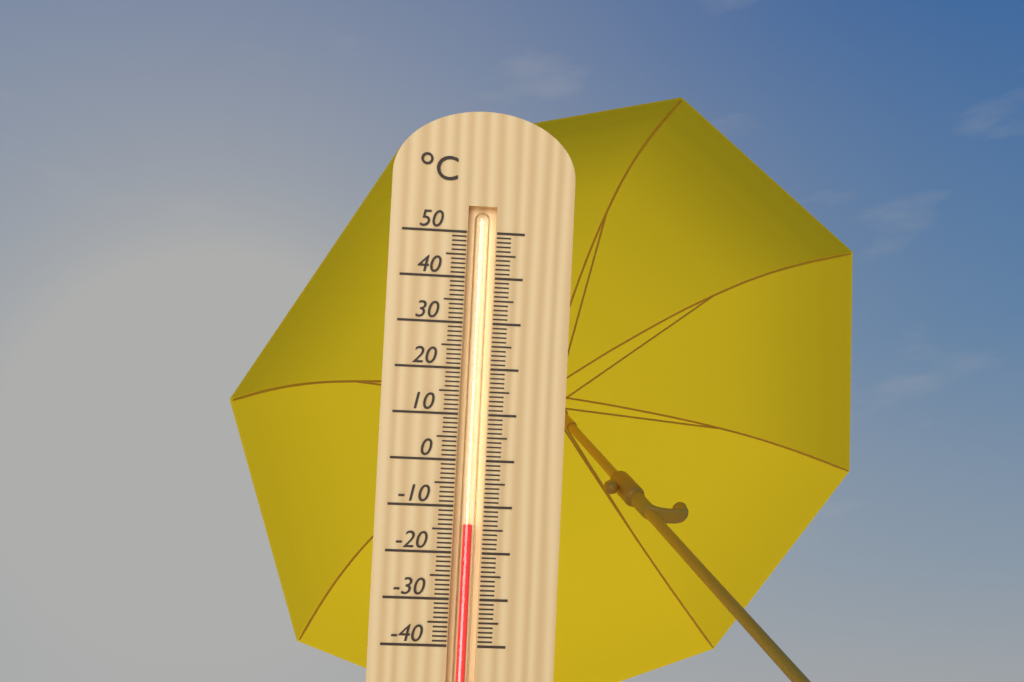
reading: -14 °C
